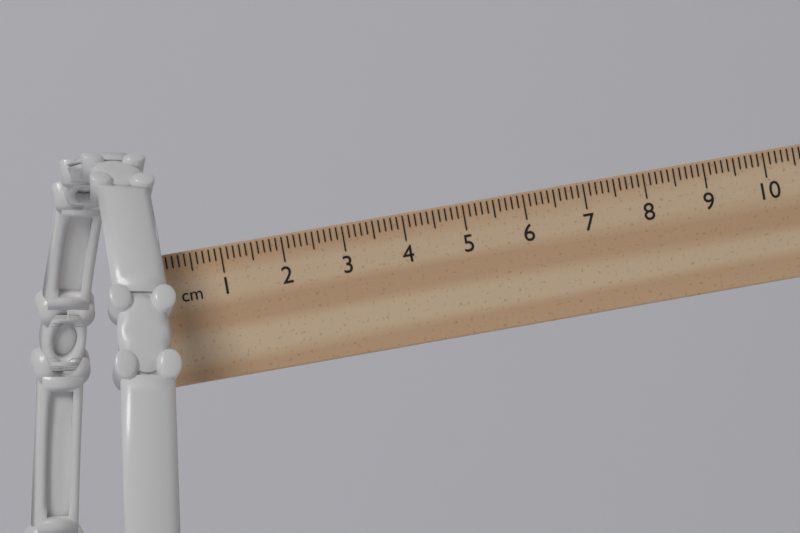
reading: 0.3 cm
